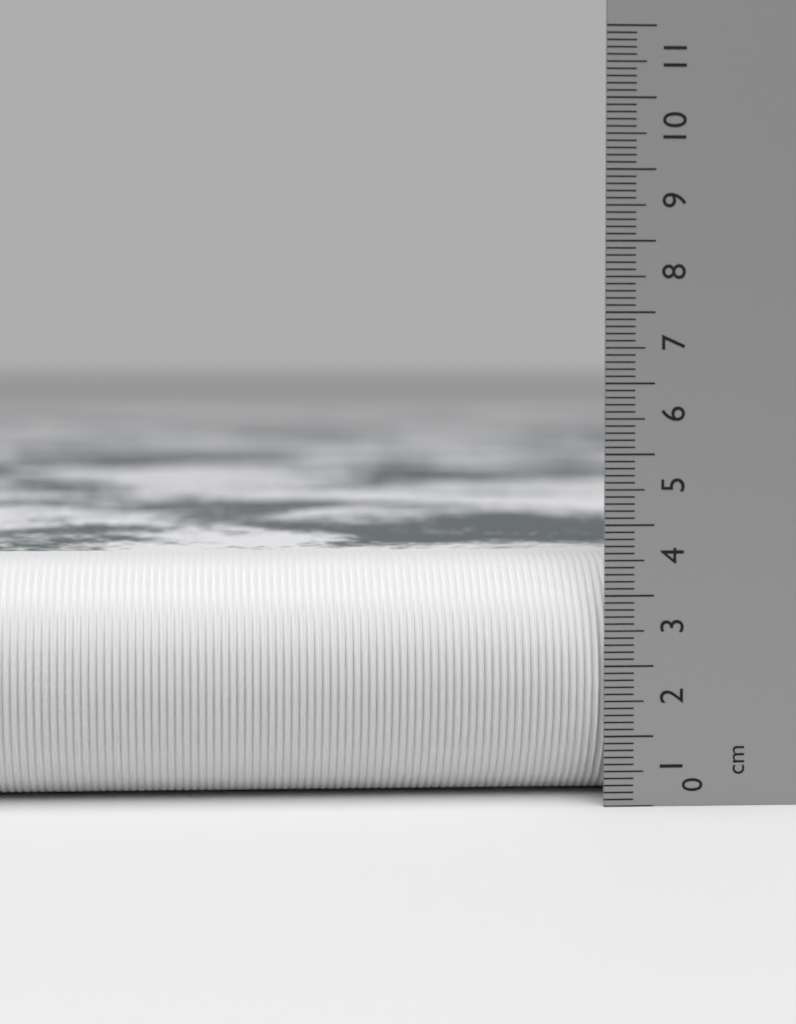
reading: 3.5 cm
